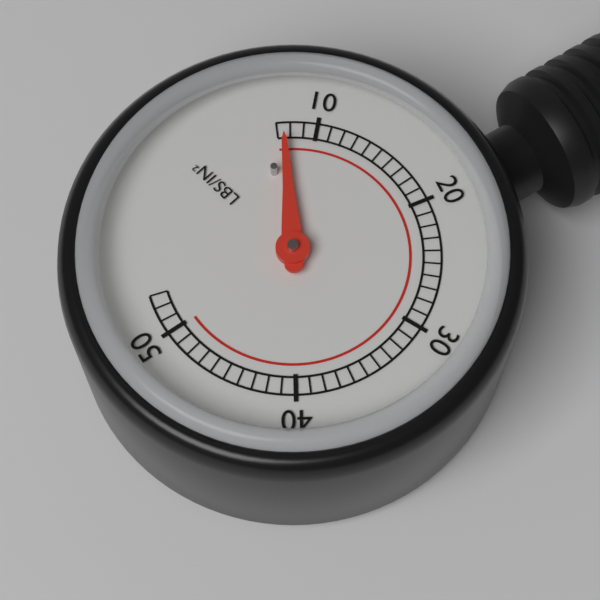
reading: 7.5 psi
